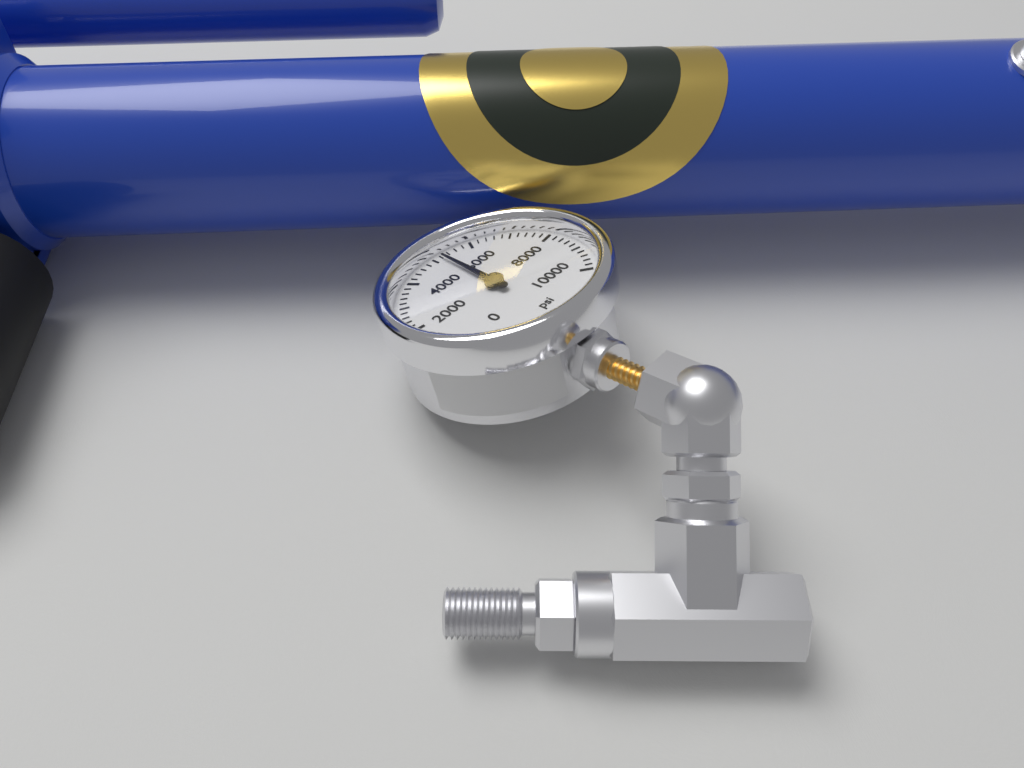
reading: 5200 psi
